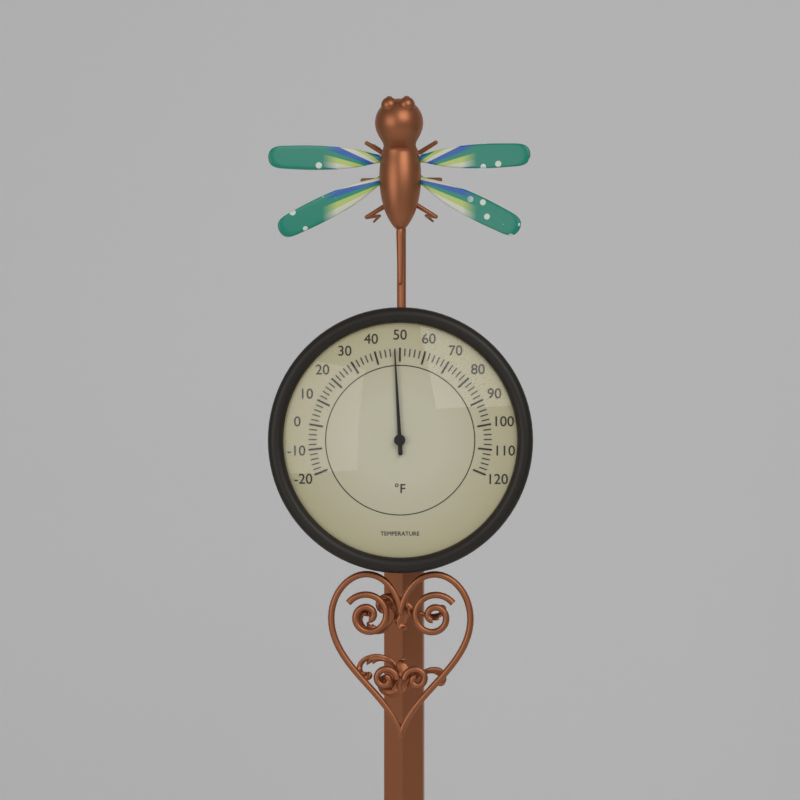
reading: 48 °F
